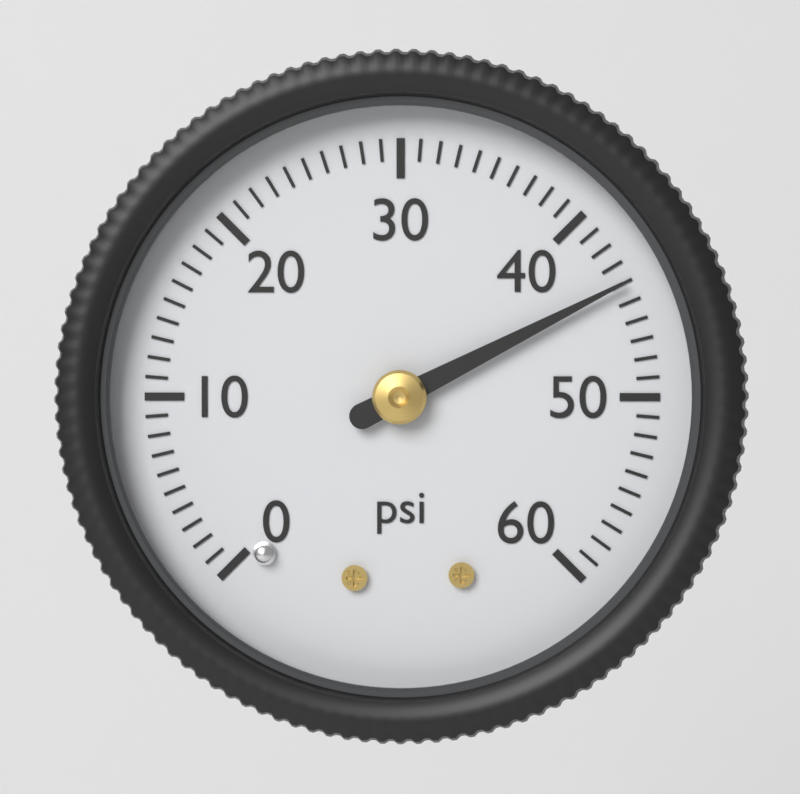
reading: 44 psi
